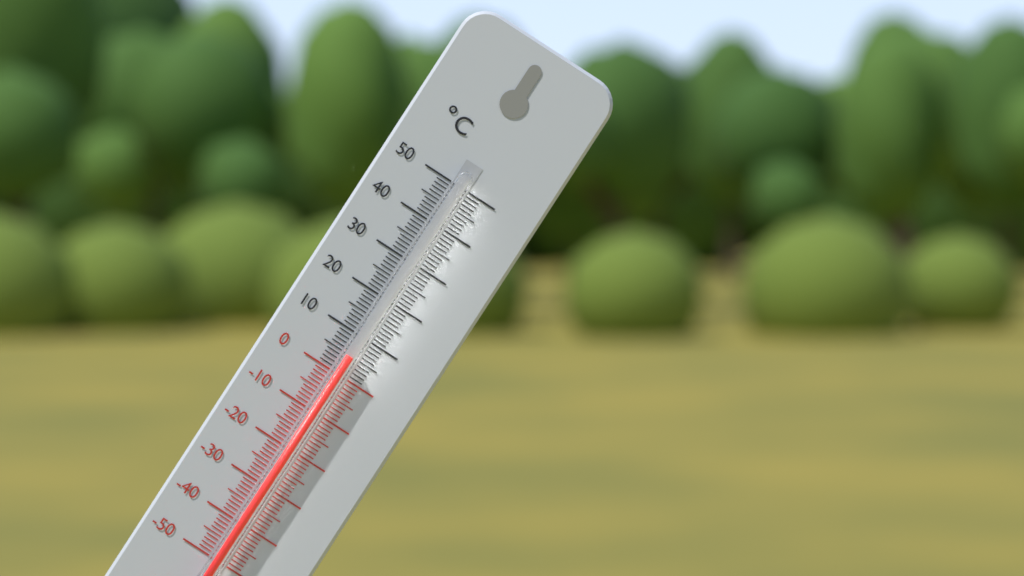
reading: 5 °C
